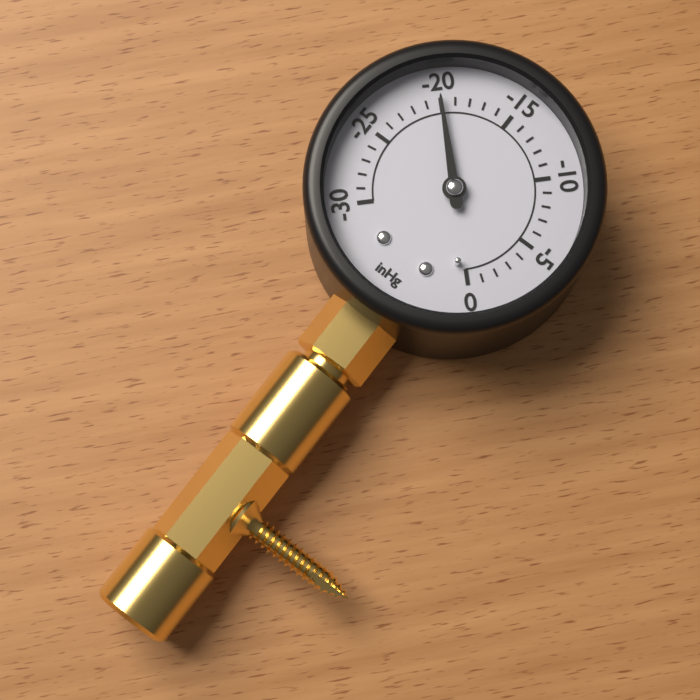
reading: -20 inHg
